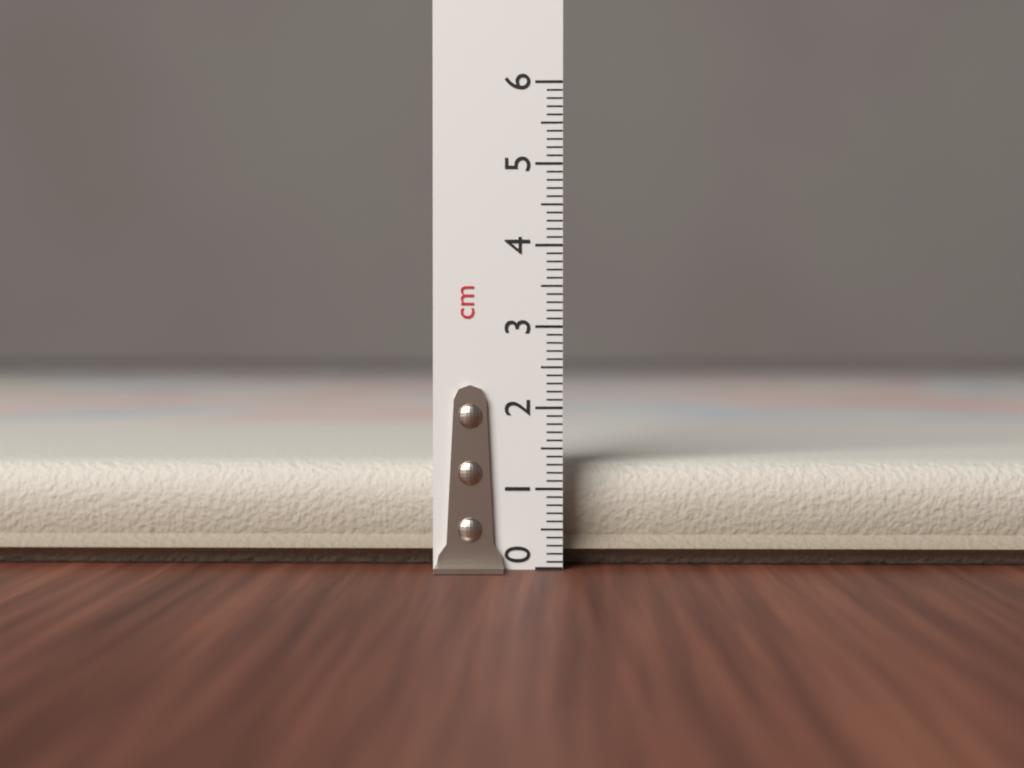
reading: 1.4 cm
